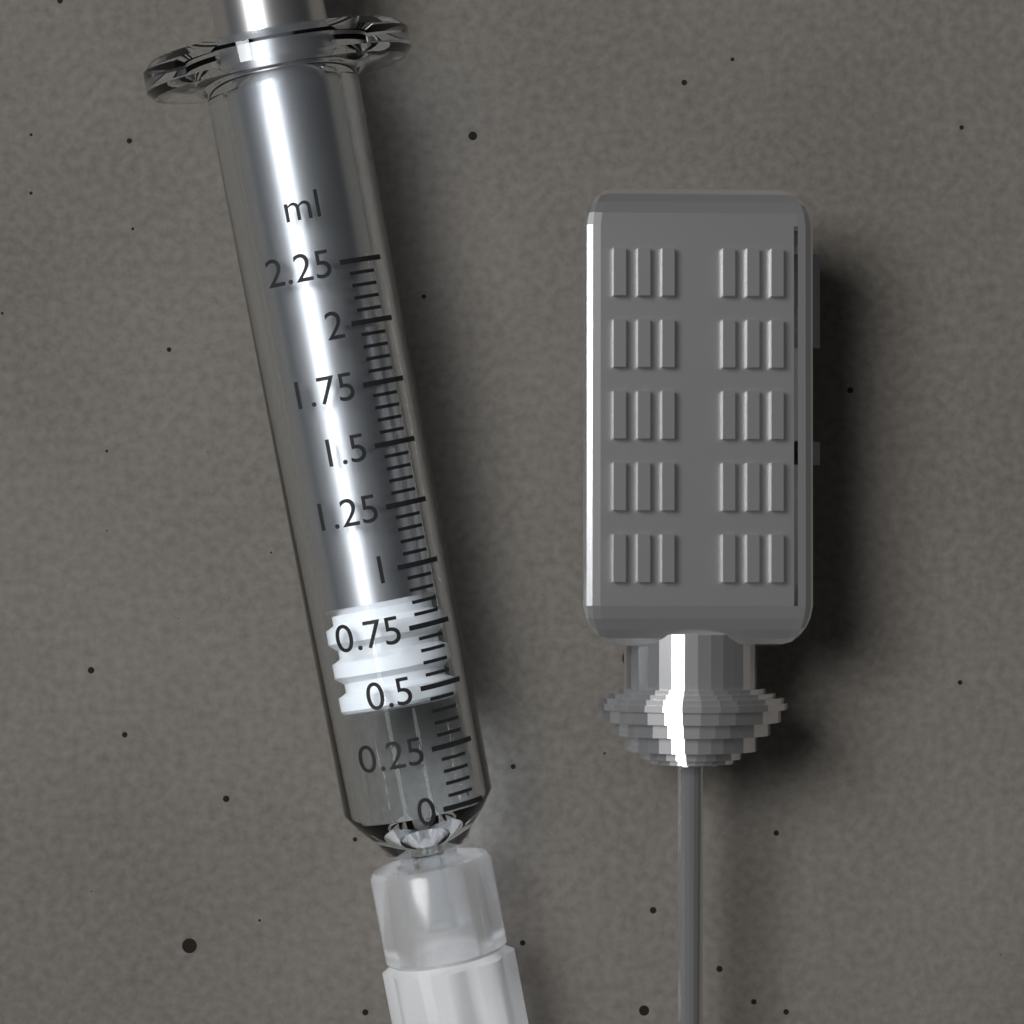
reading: 0.45 ml
